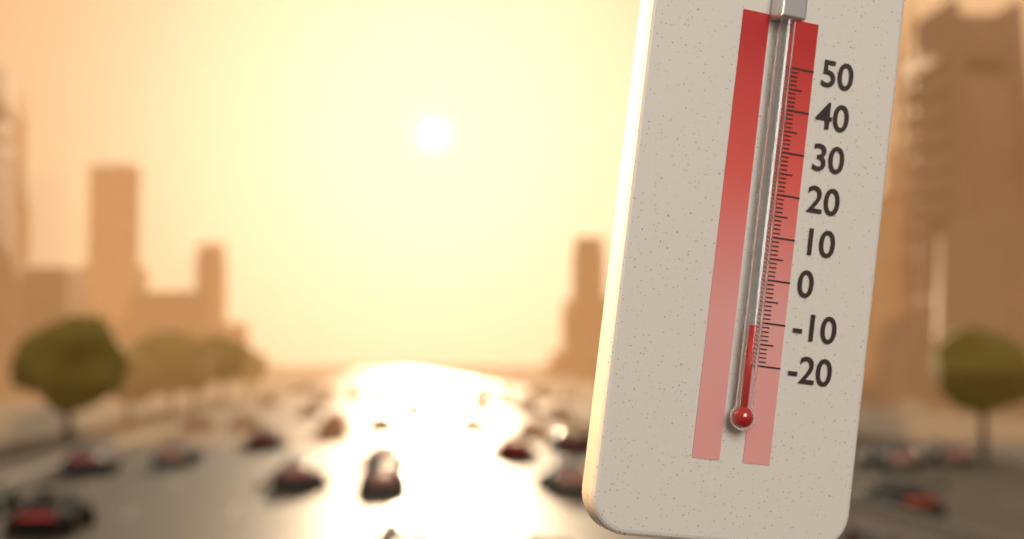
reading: -11 °C
